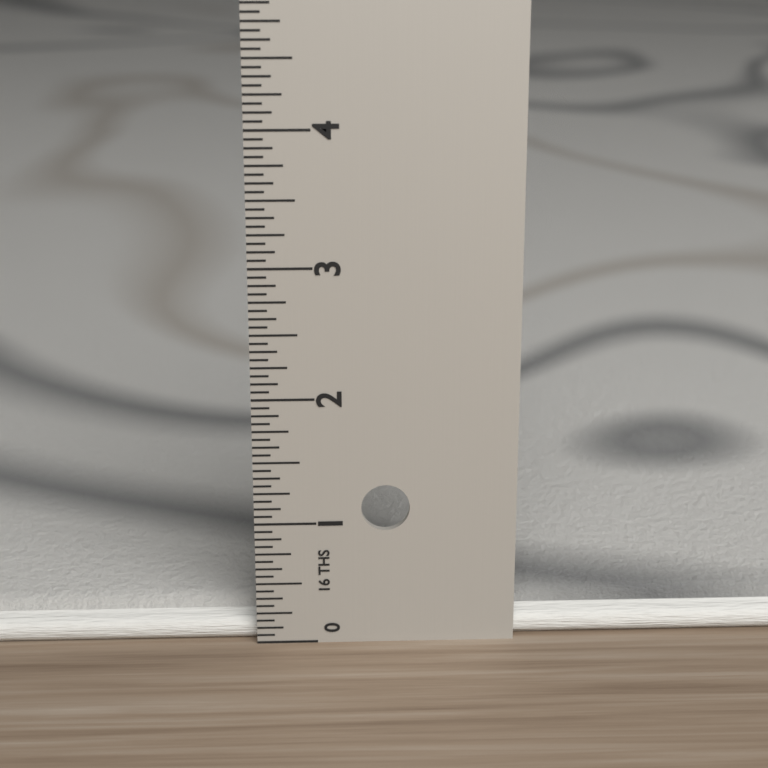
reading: 0.2500 in
